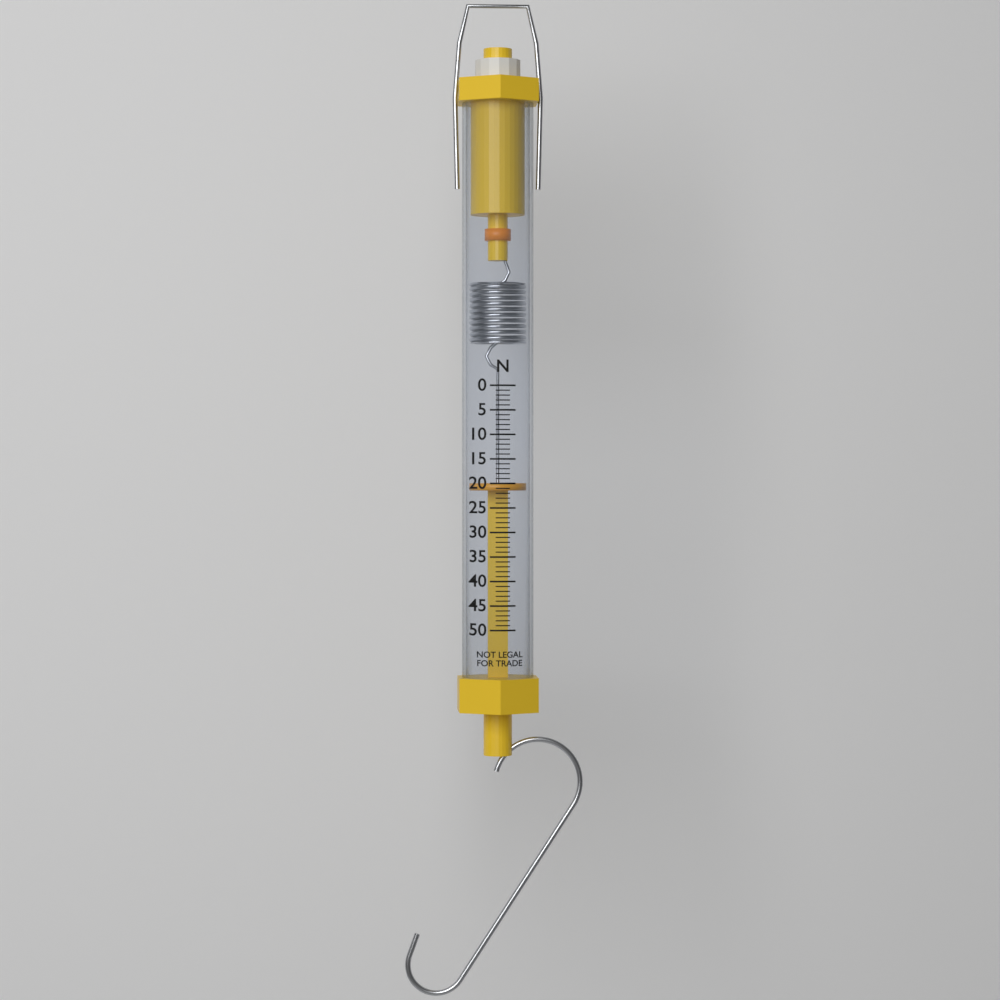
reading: 20 N
